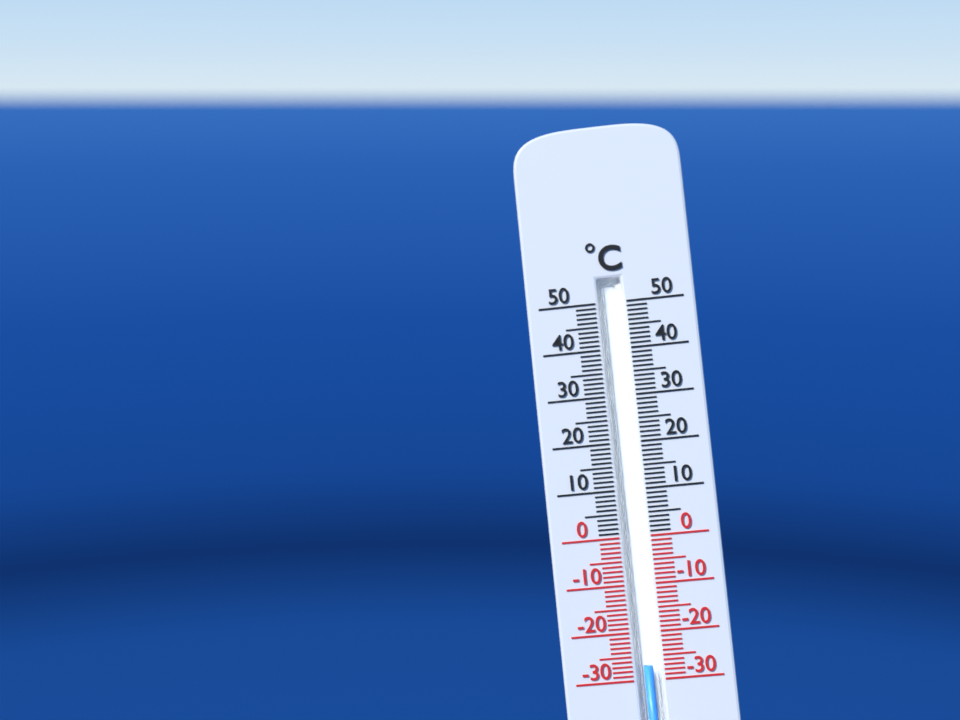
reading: -27 °C
